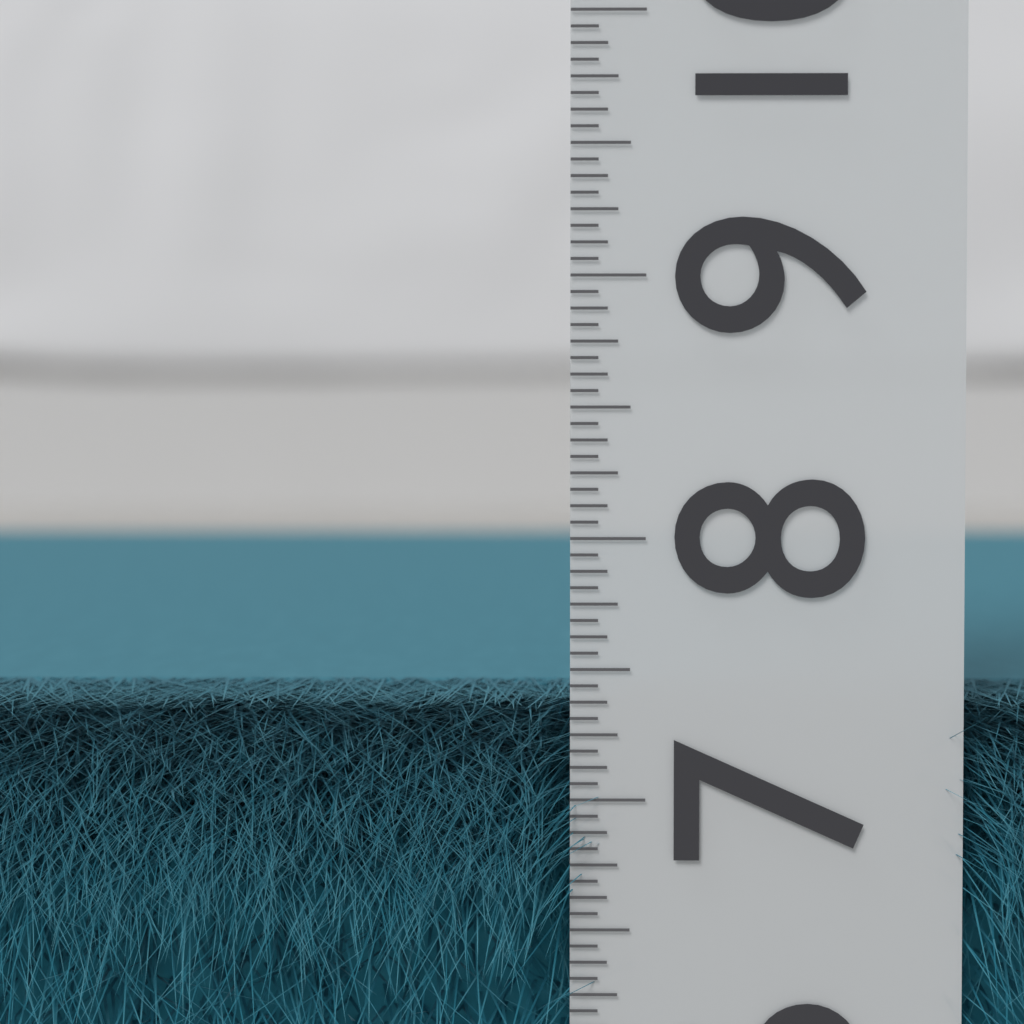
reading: 7.3750 (no unit)
